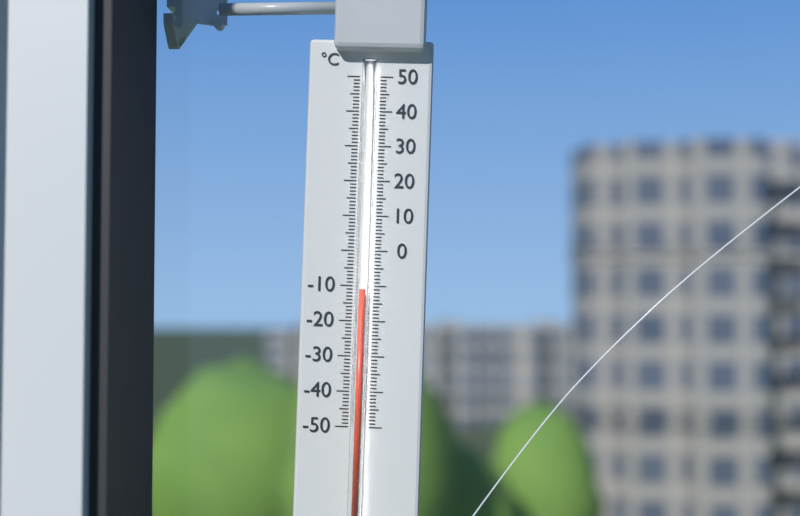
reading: -11 °C
